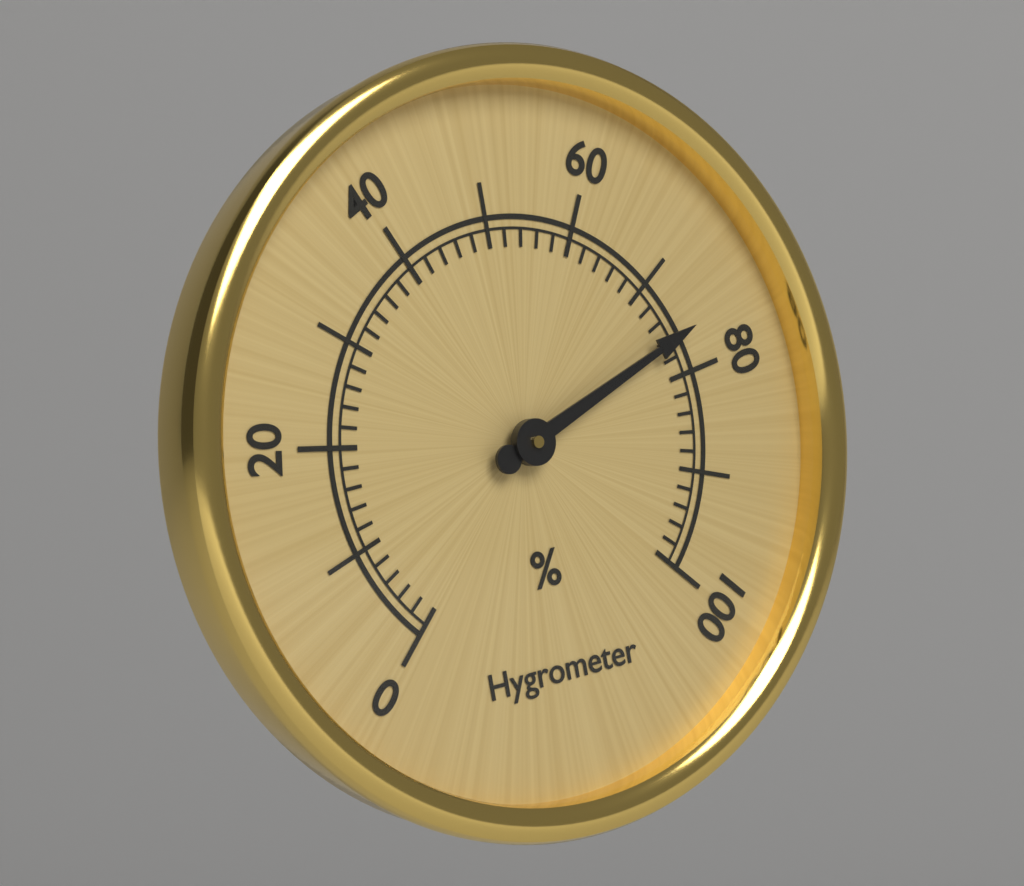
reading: 76 %
